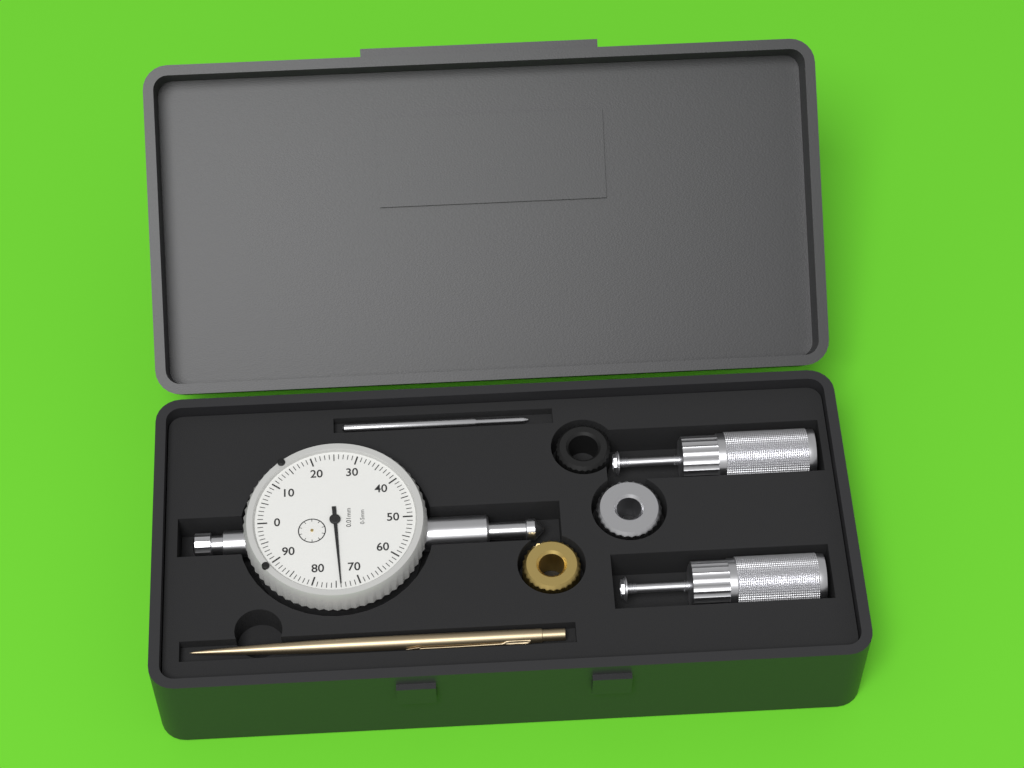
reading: 0.74 mm
